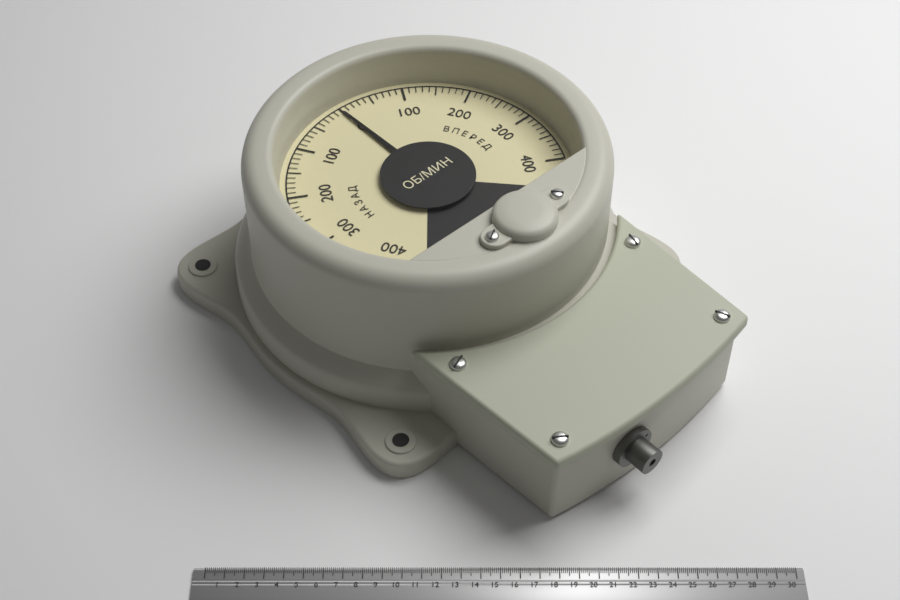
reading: 0 об/мин
